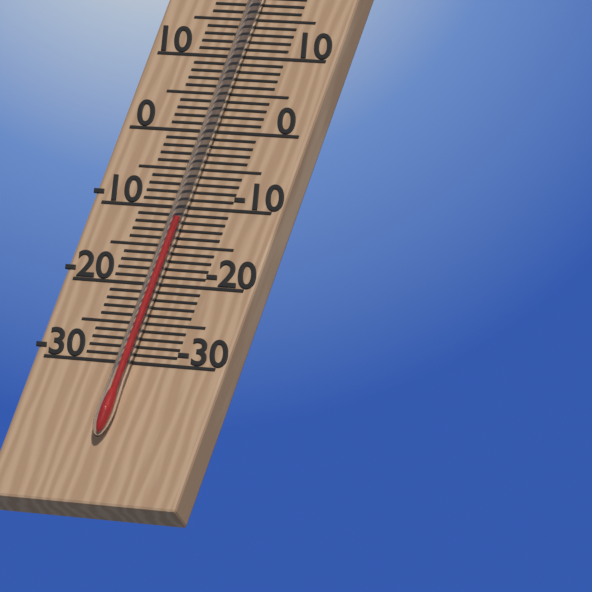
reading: -12 °C
